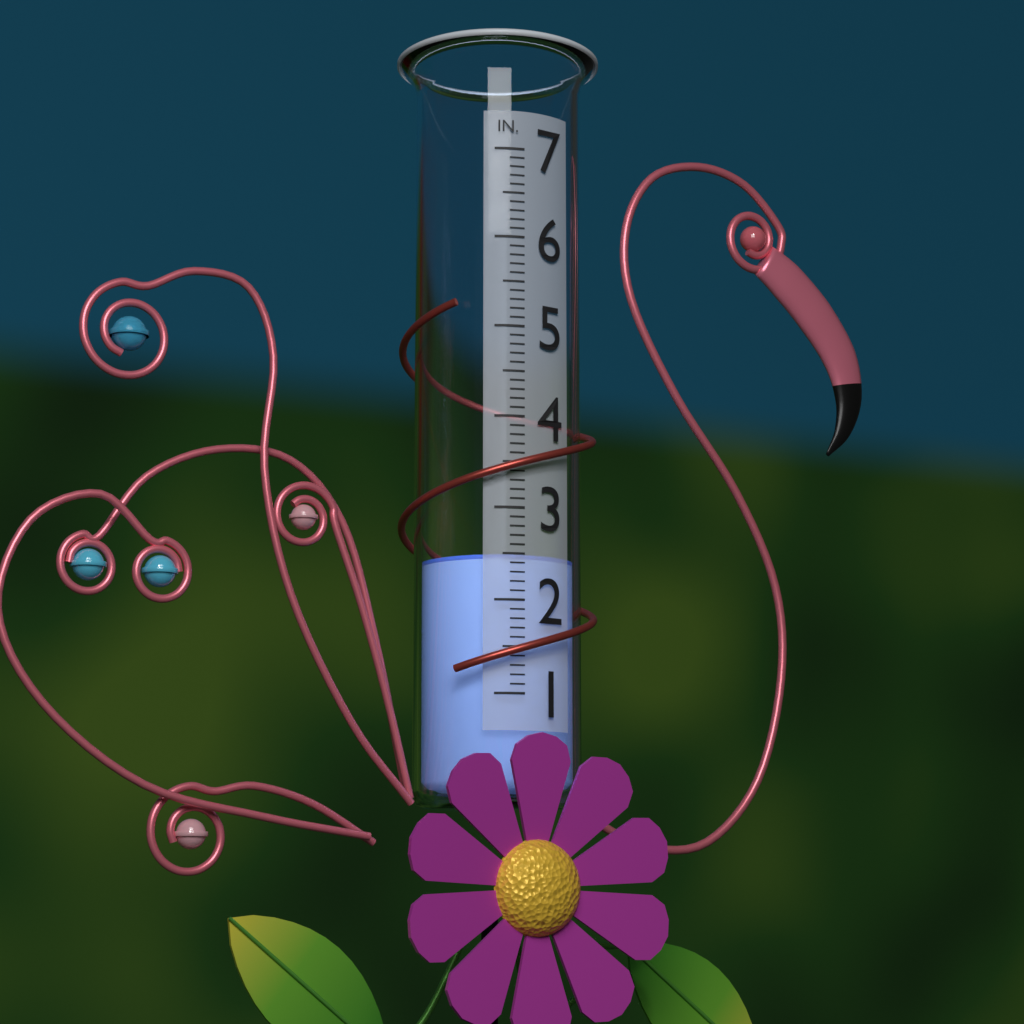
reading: 2.5 in
